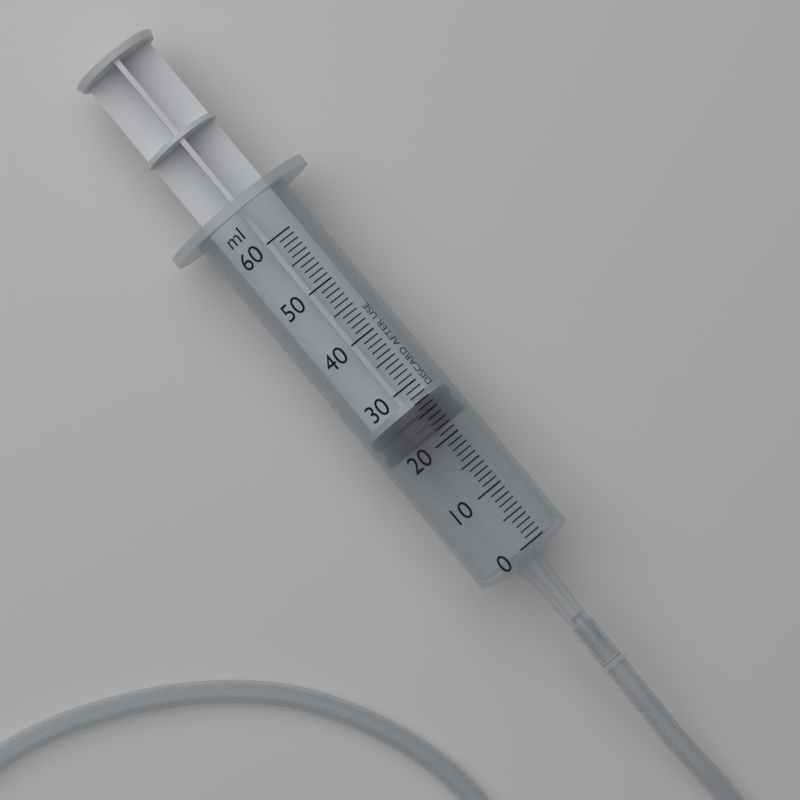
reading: 22 ml
